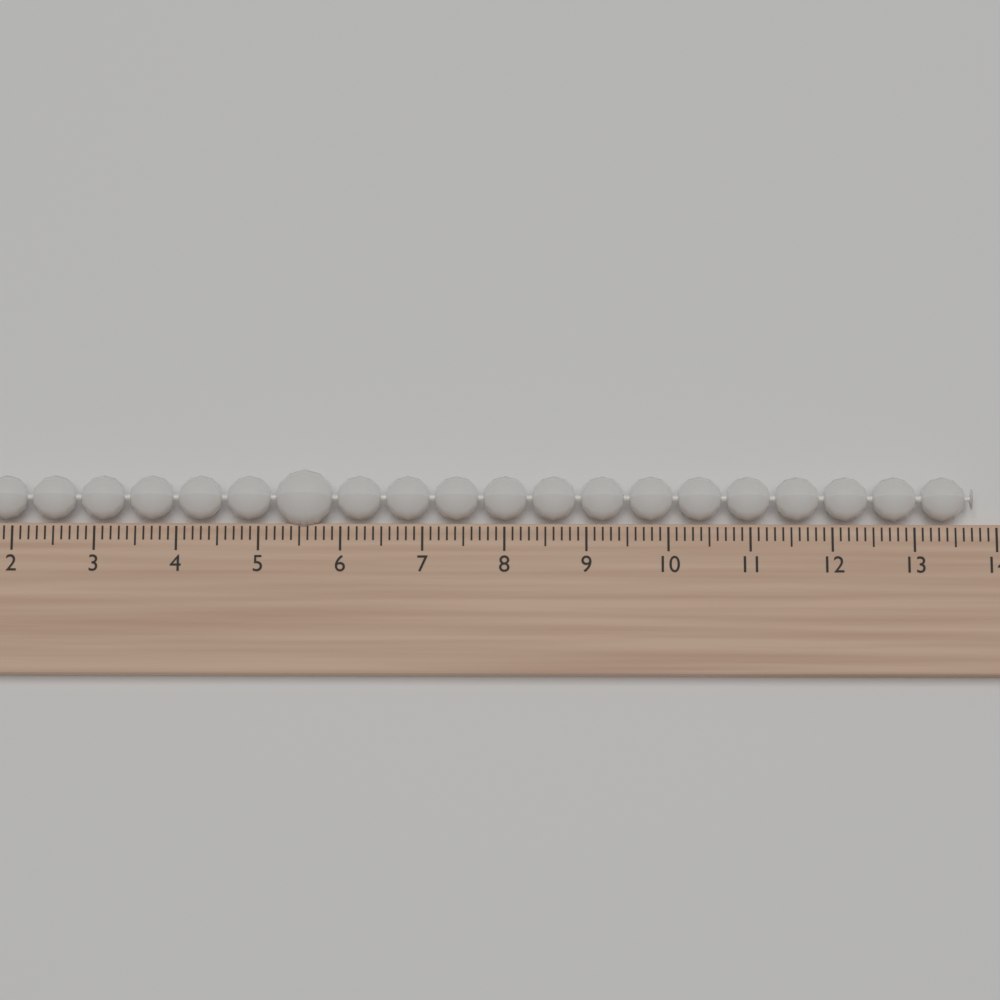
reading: 13.7 (no unit)
